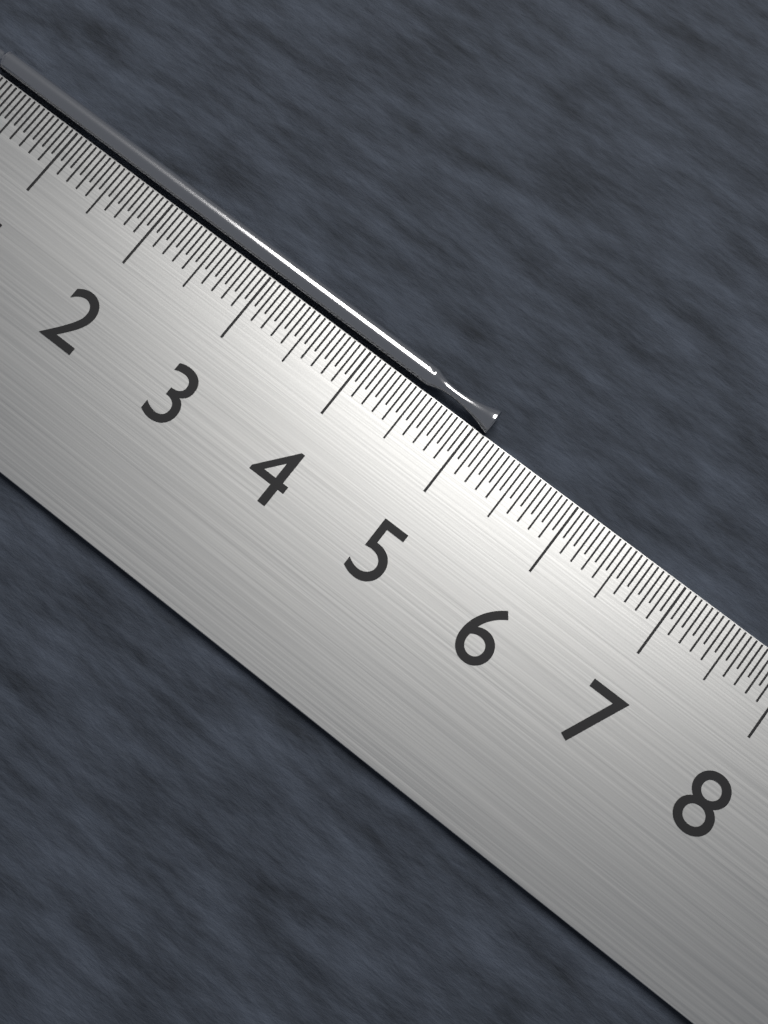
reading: 5.10 cm
